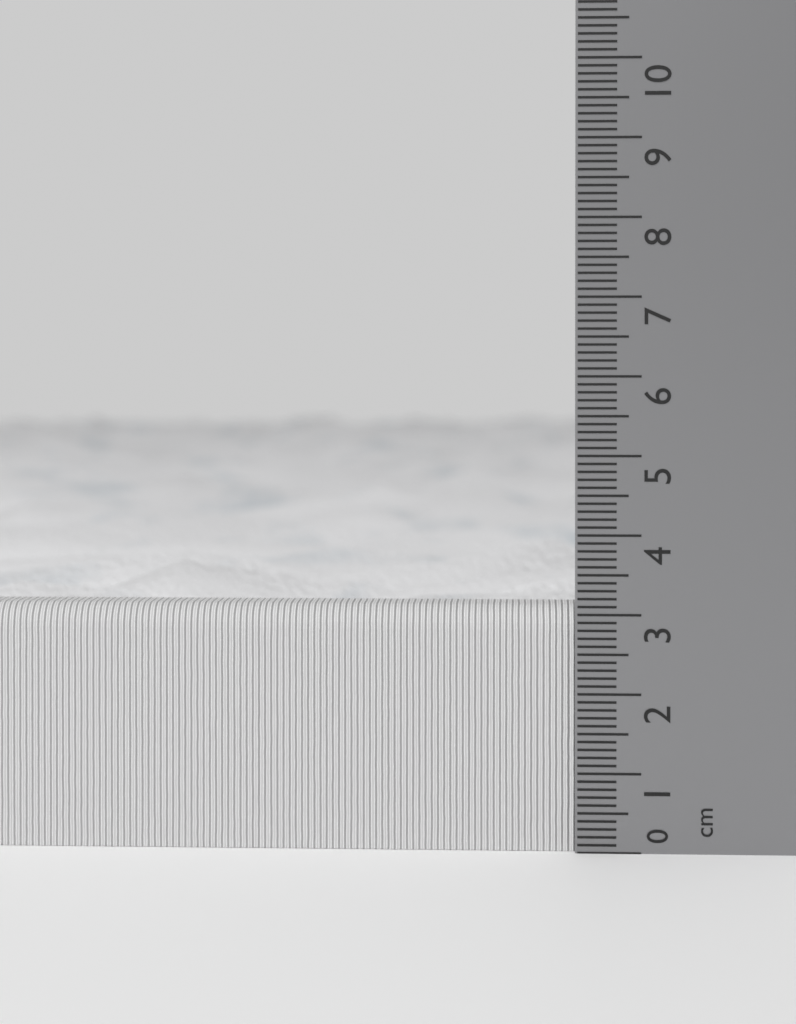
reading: 3.1 cm
